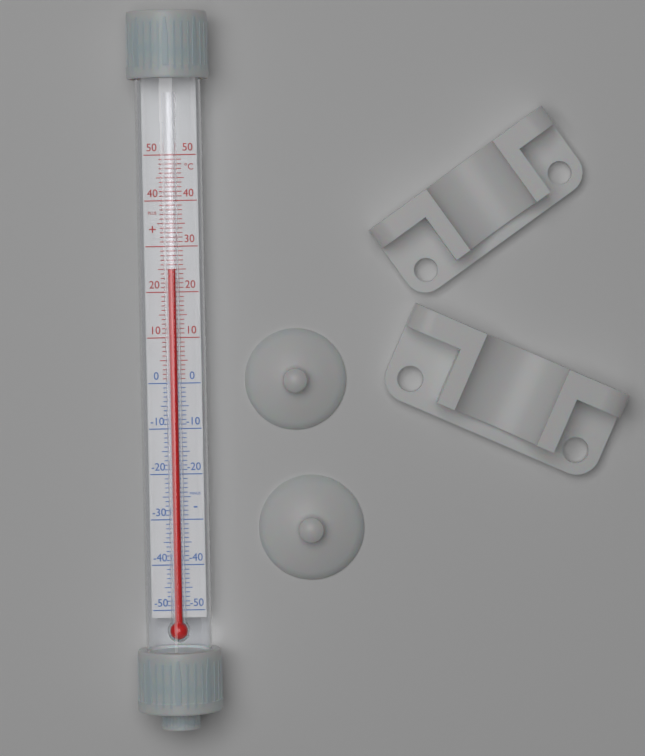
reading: 25 °C
